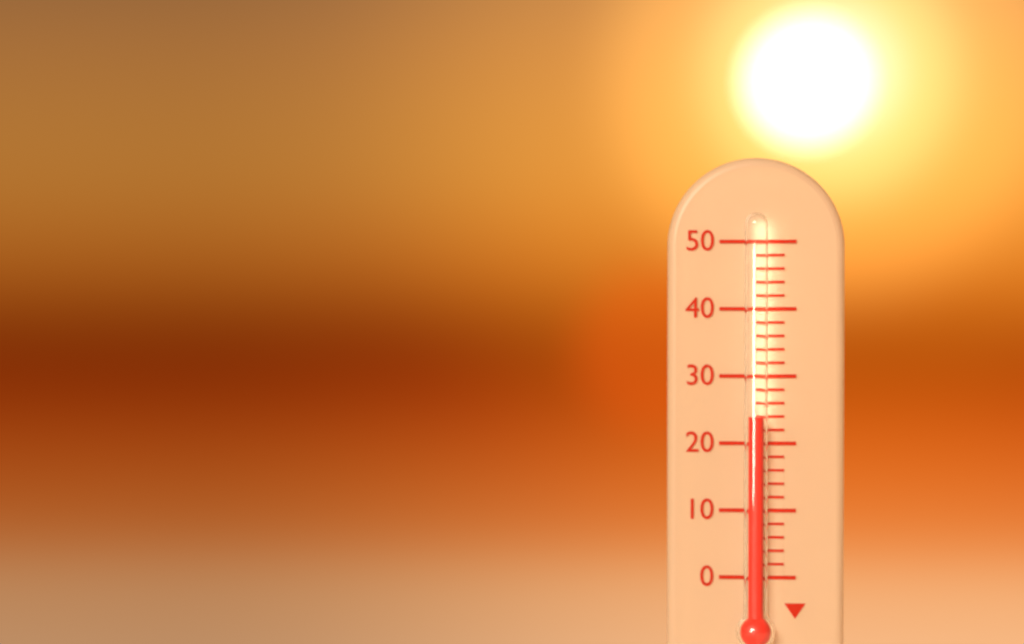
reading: 24 (no unit)
